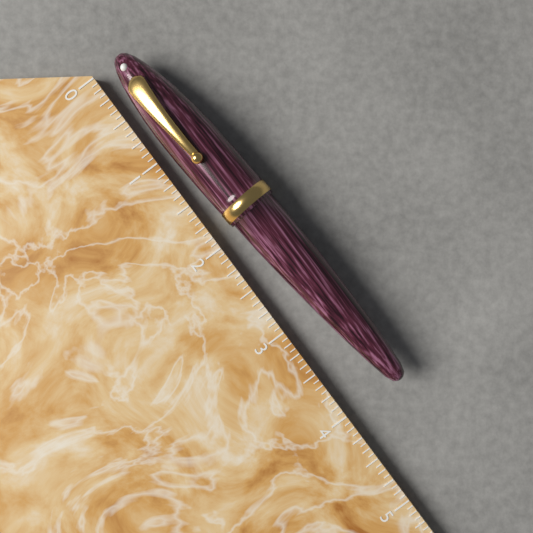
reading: 4.0000 (no unit)
